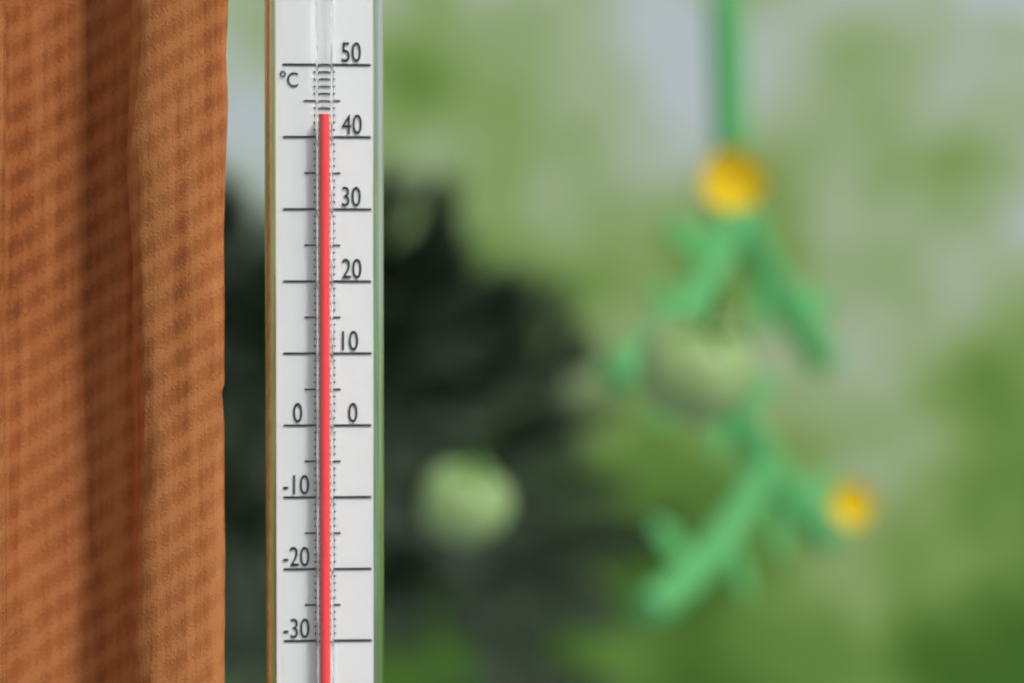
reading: 43 °C
